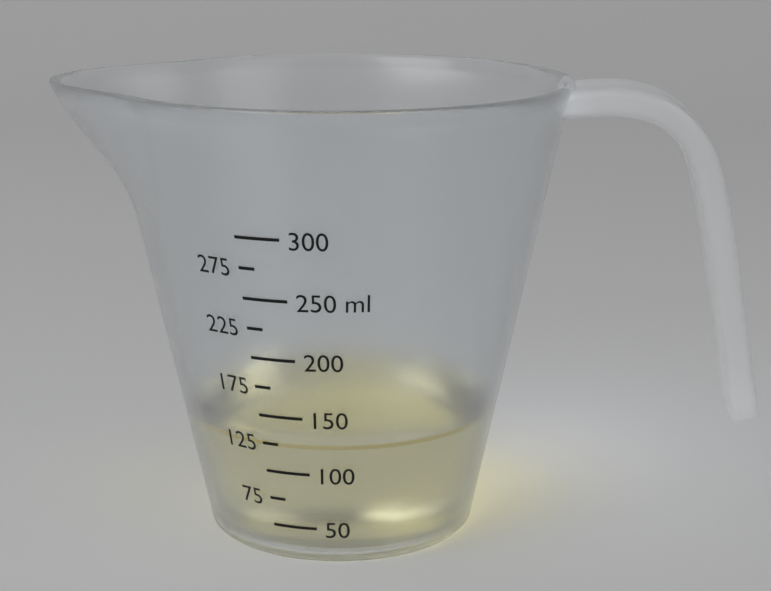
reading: 125 ml
